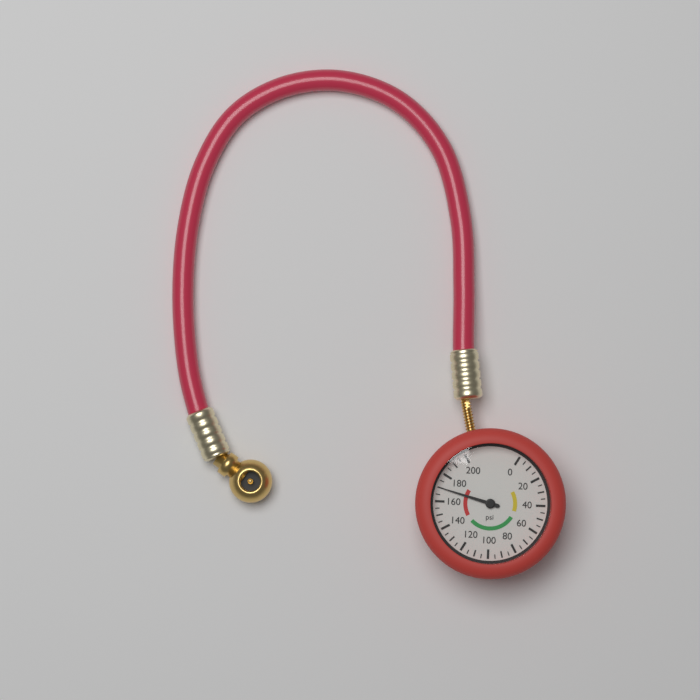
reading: 170 psi
